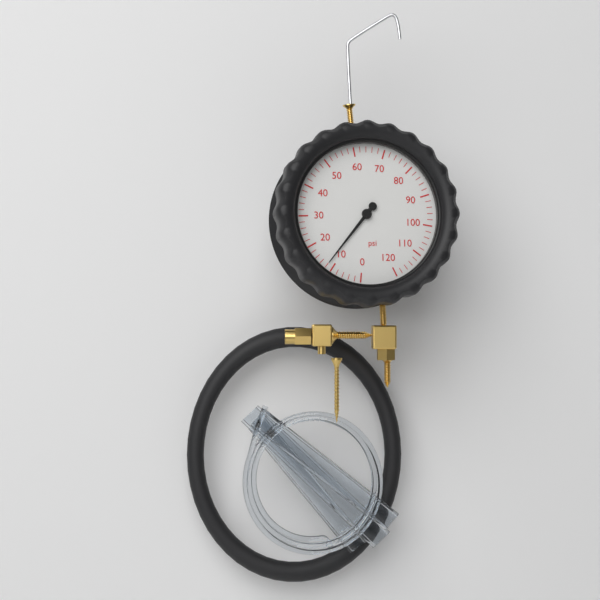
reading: 12 psi
